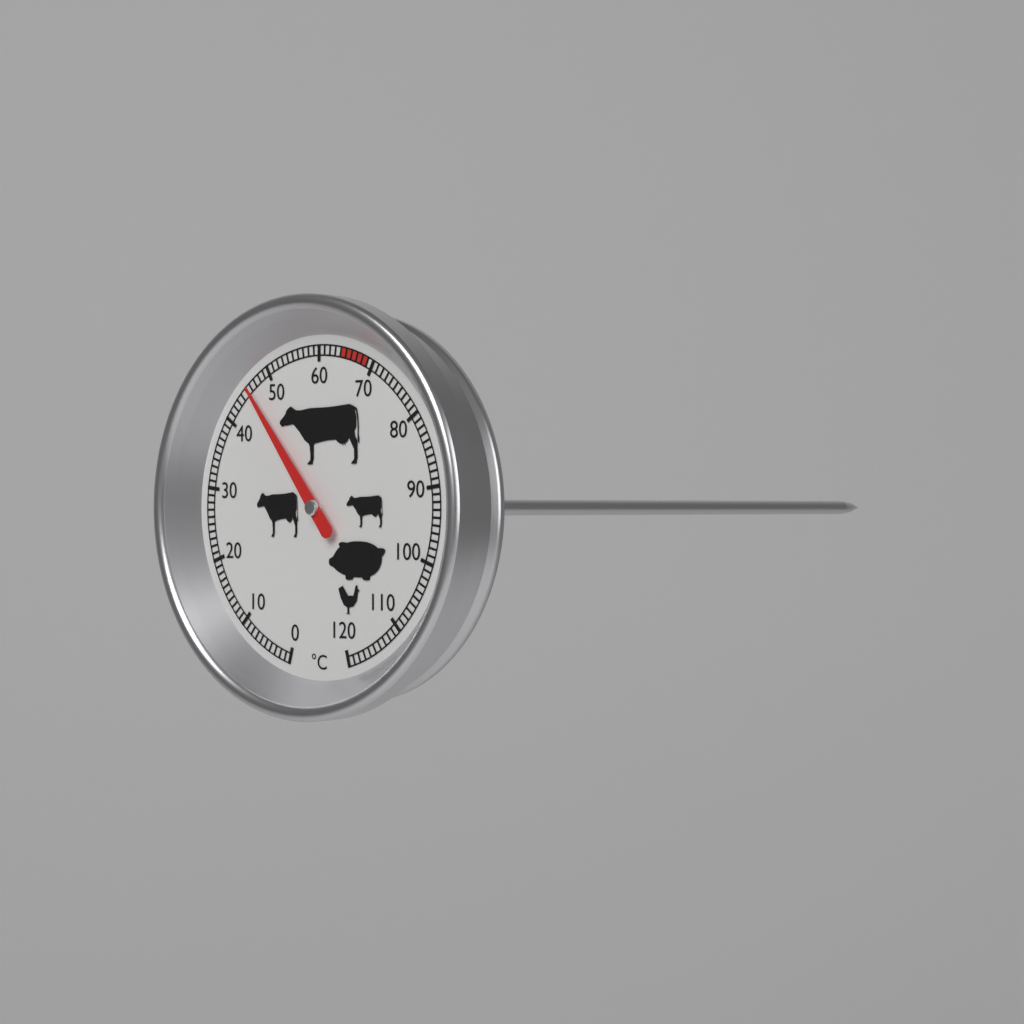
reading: 46 °C
